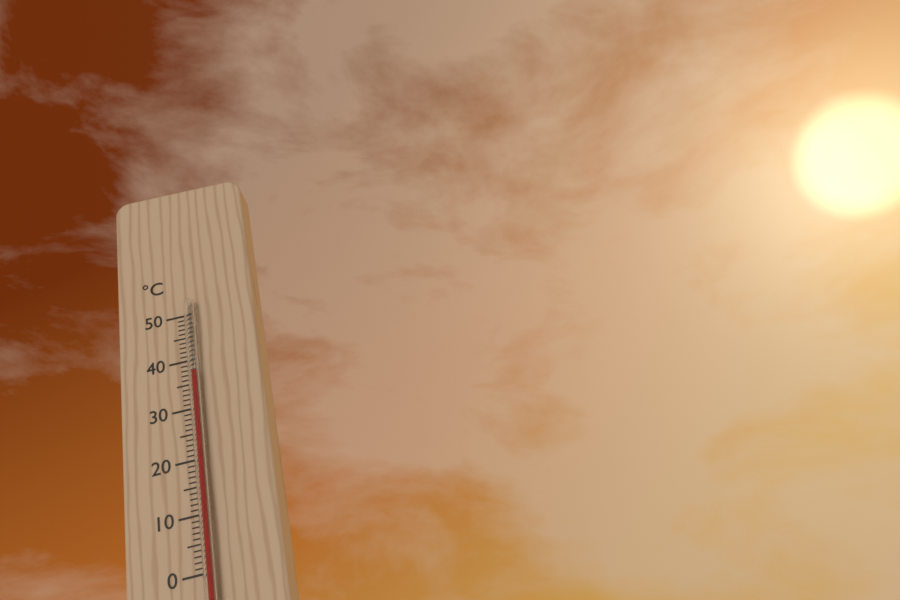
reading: 37 °C
